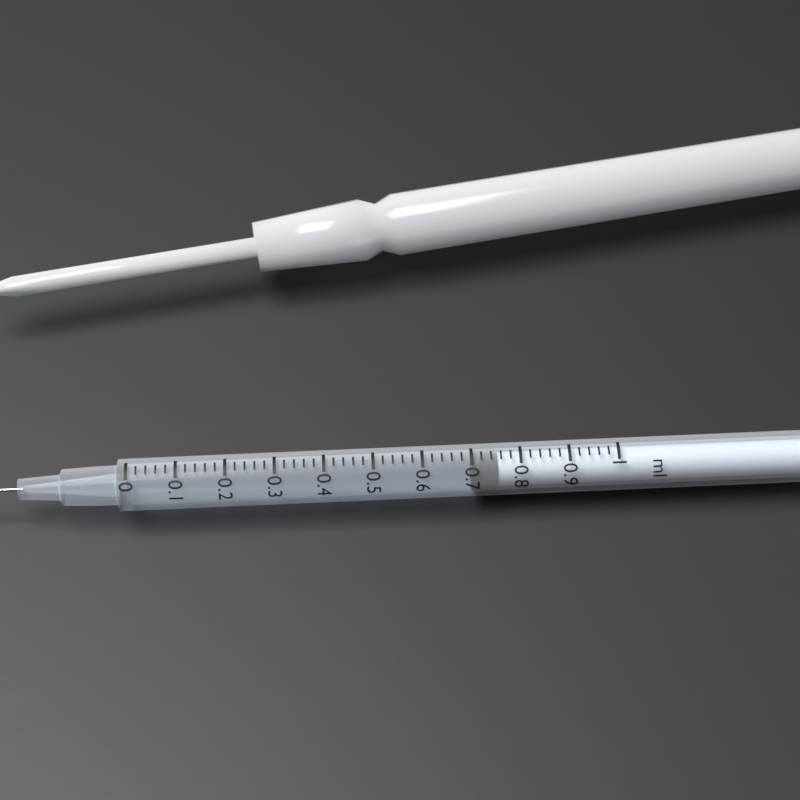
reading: 0.70 ml
